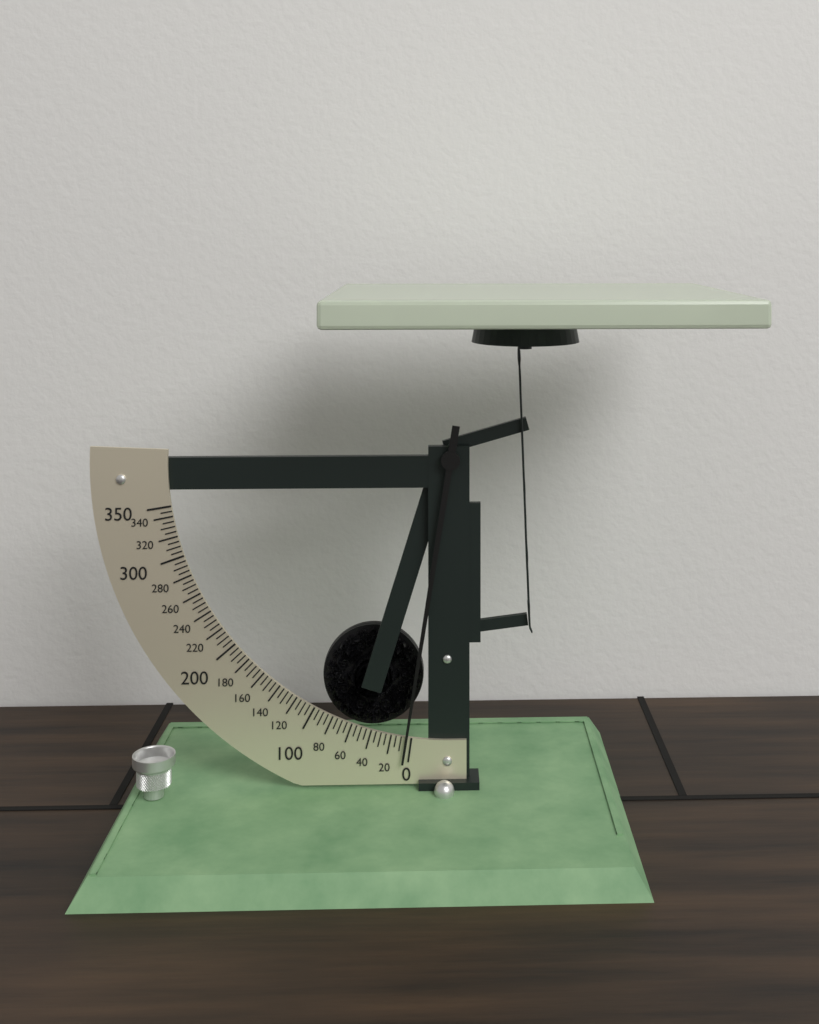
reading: 5 (no unit)
